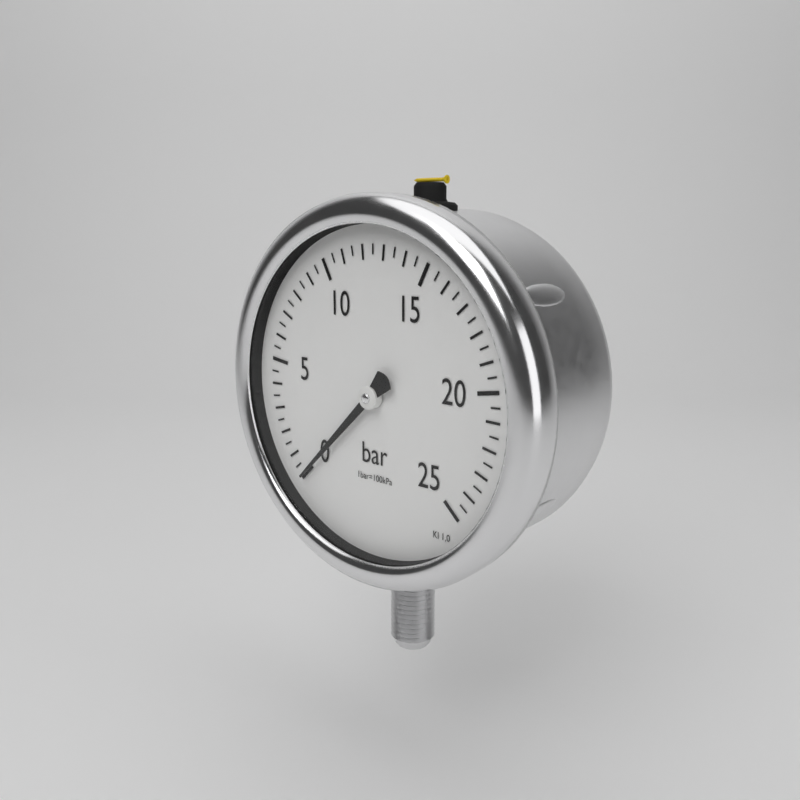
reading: 0.0 bar
